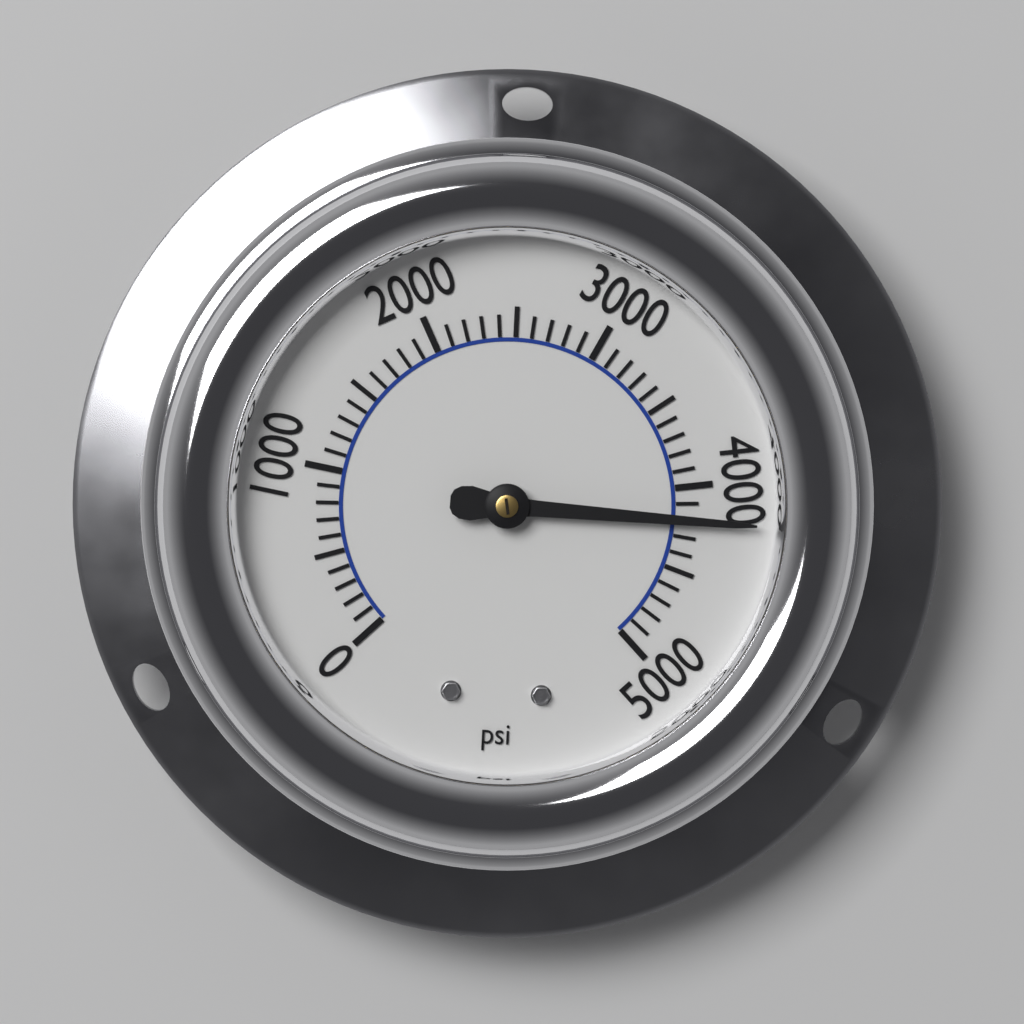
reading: 4200 psi
